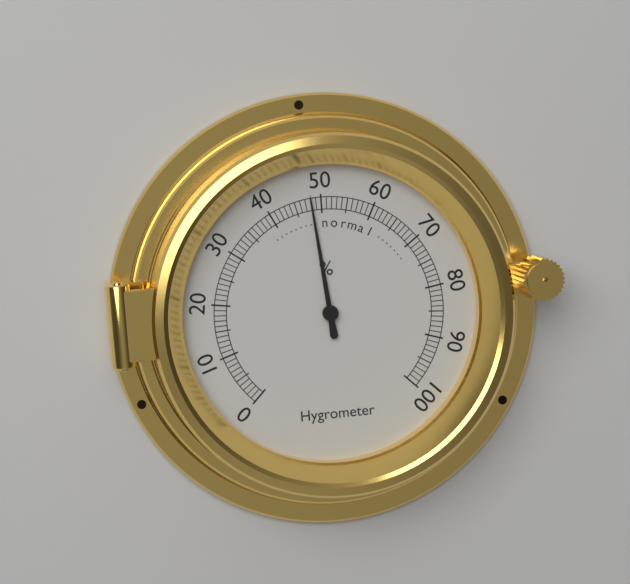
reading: 48 %
